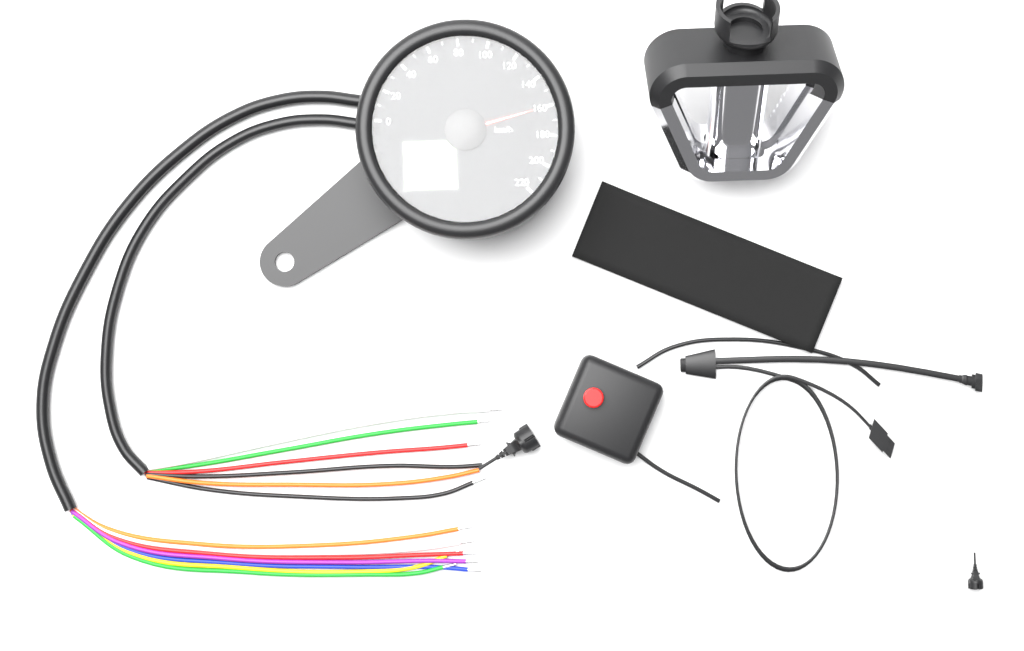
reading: 160 km/h
